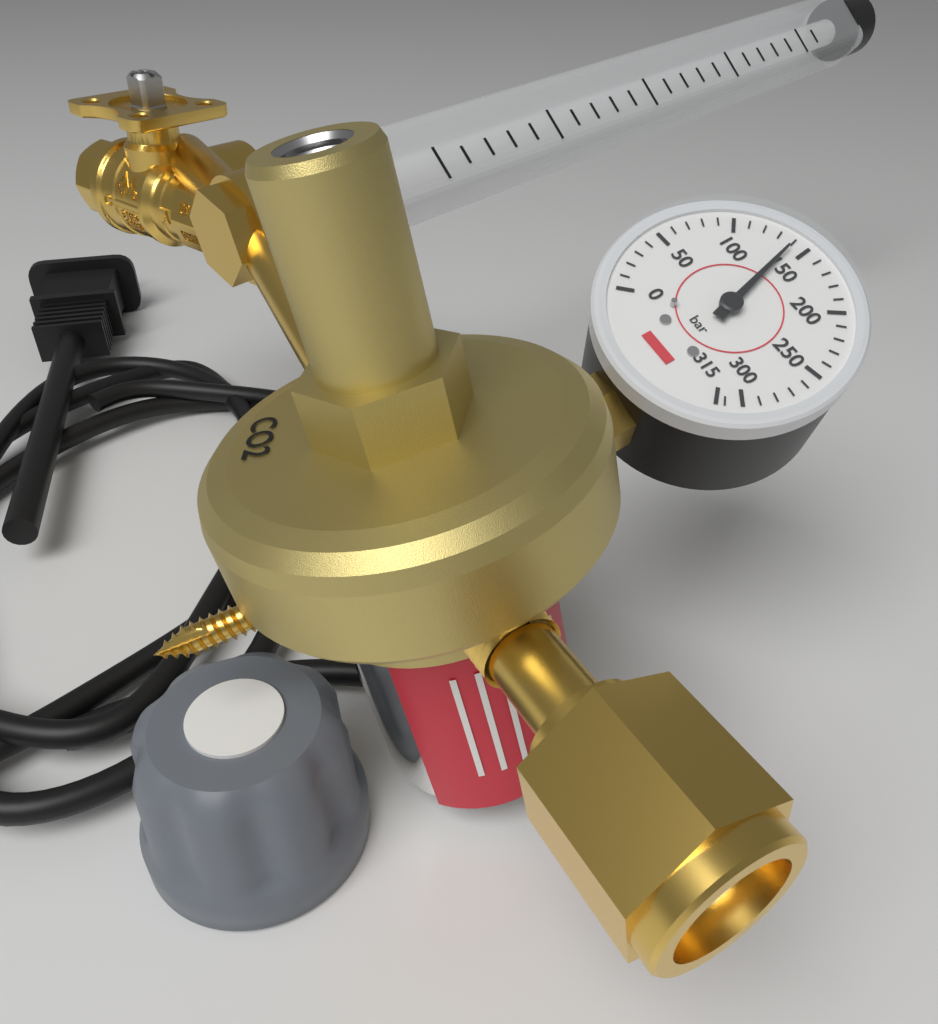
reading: 140 bar
